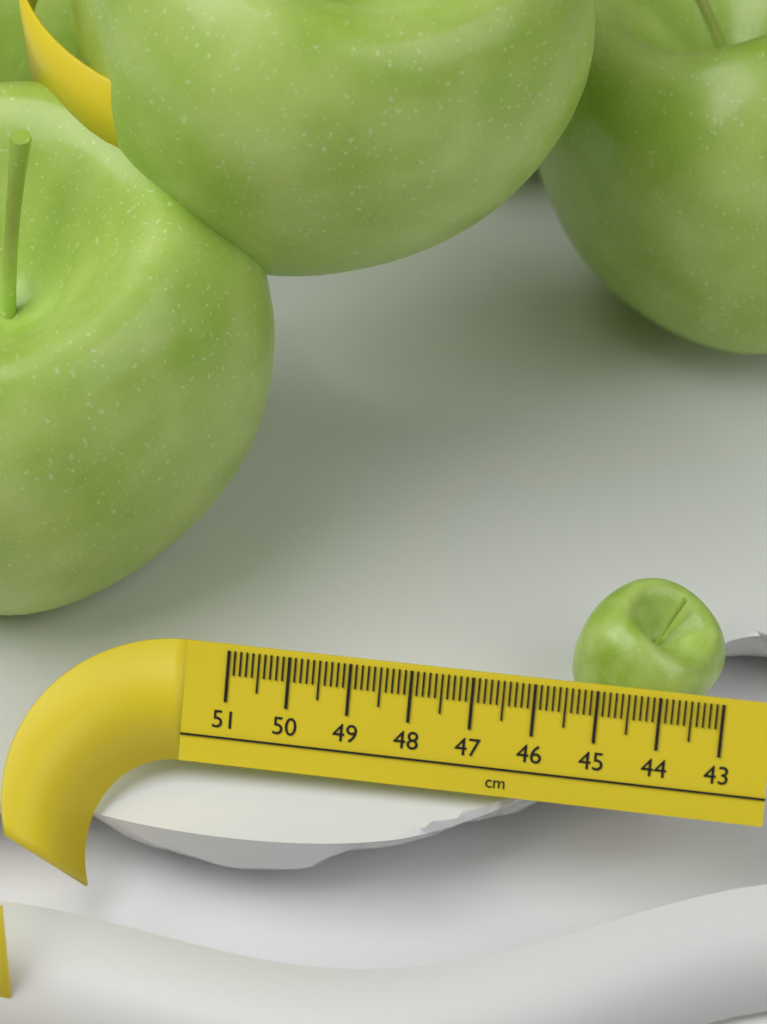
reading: 45.5 cm
